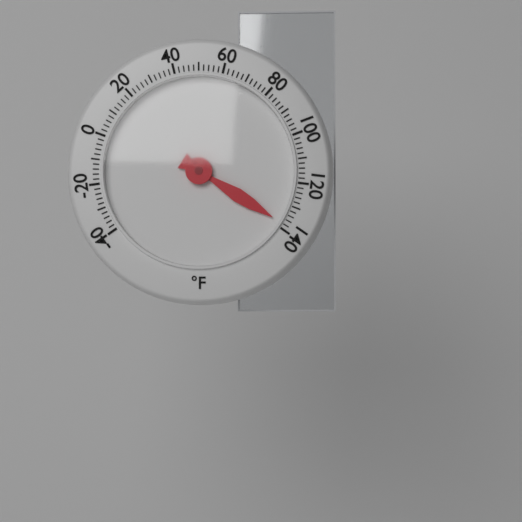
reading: 138 °F
